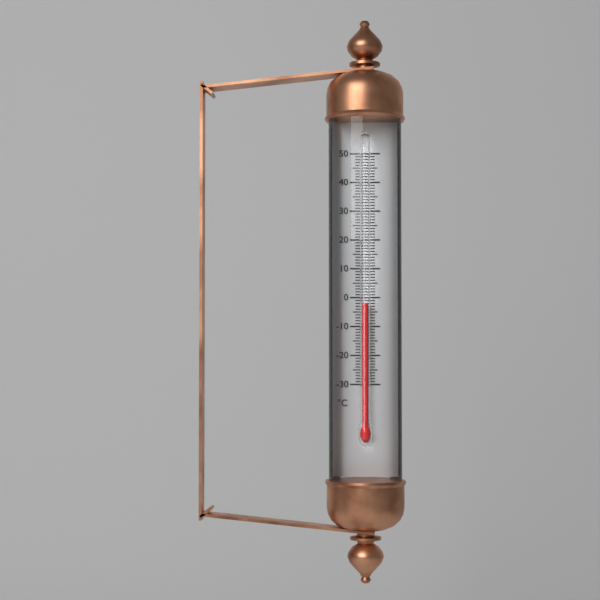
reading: -2 °C
